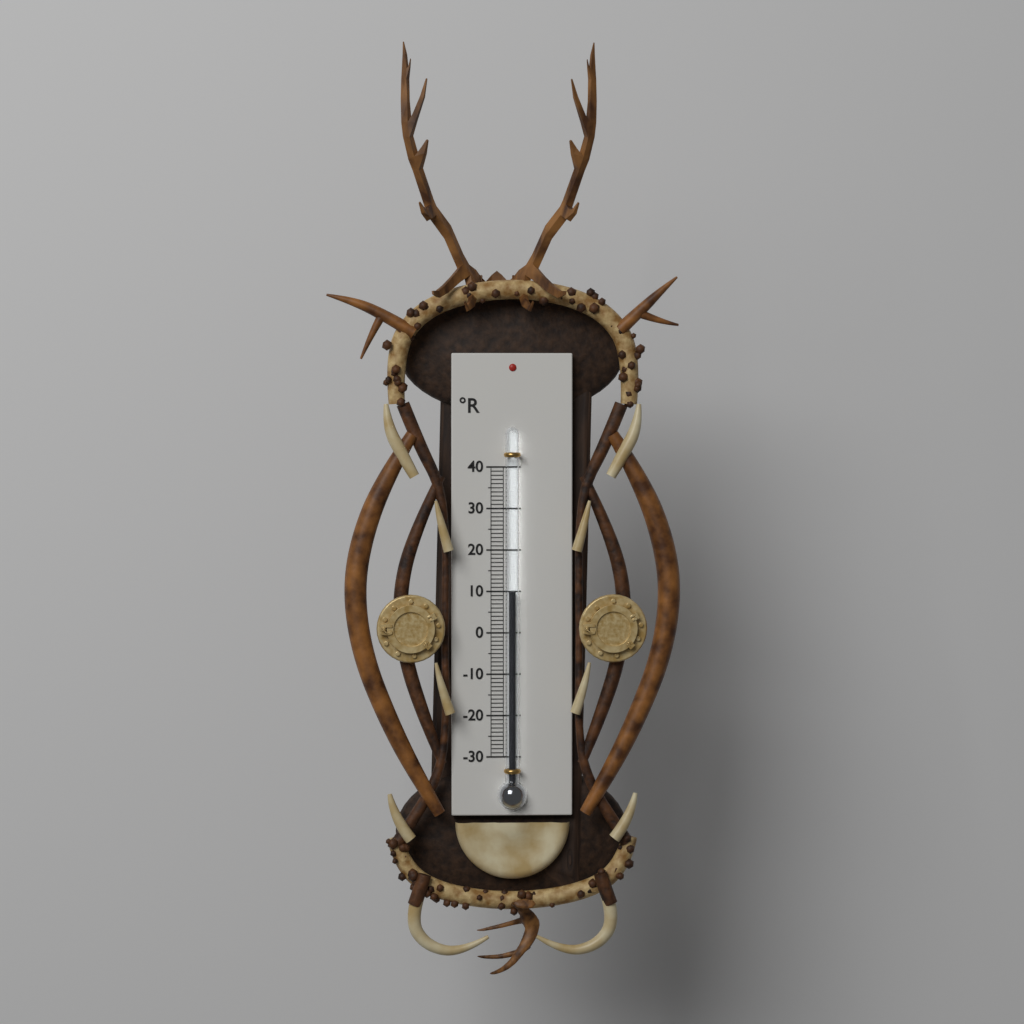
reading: 10 °R
